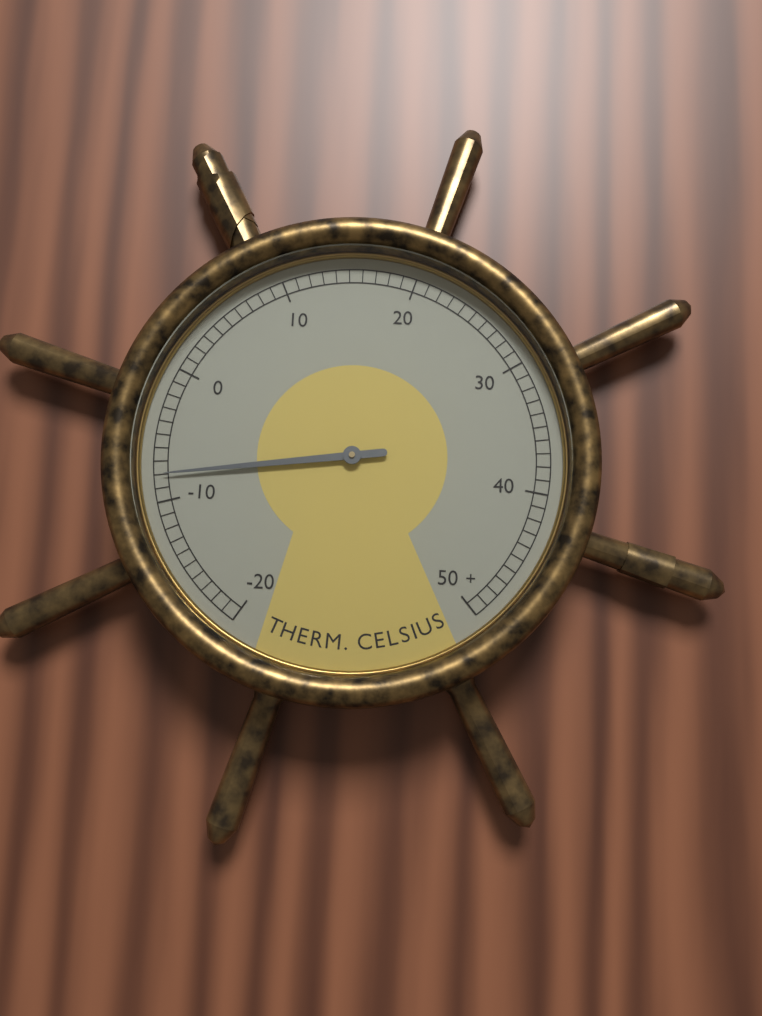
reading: -8 °C
